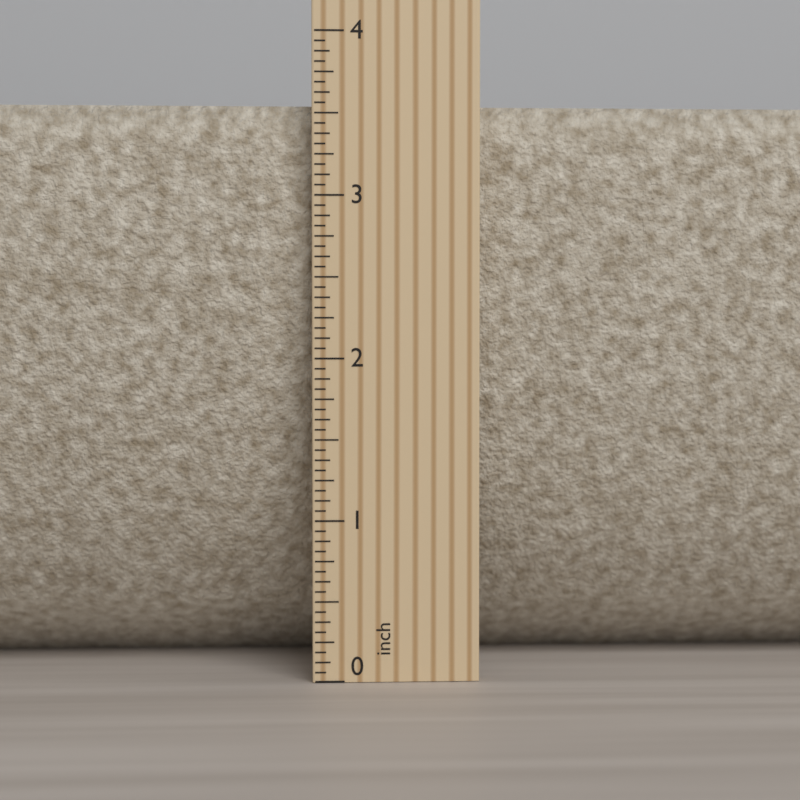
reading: 3.5625 inch
